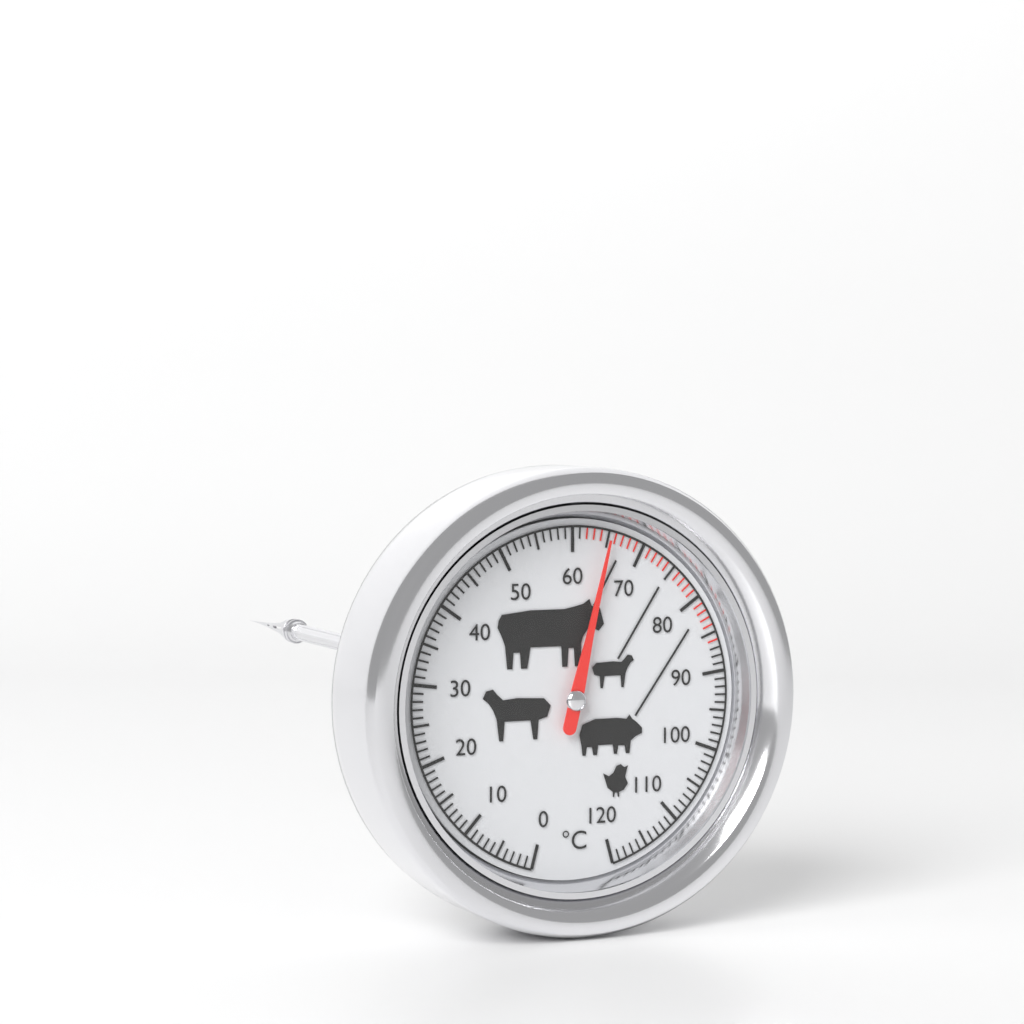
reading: 65 °C
